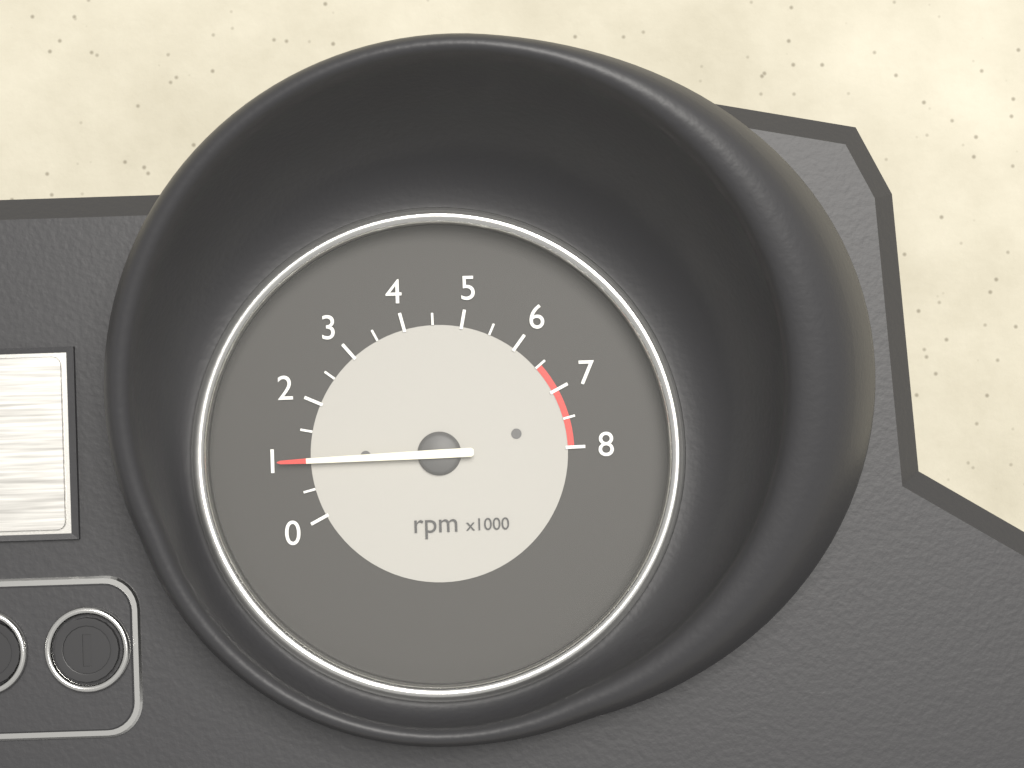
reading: 1000 rpm
